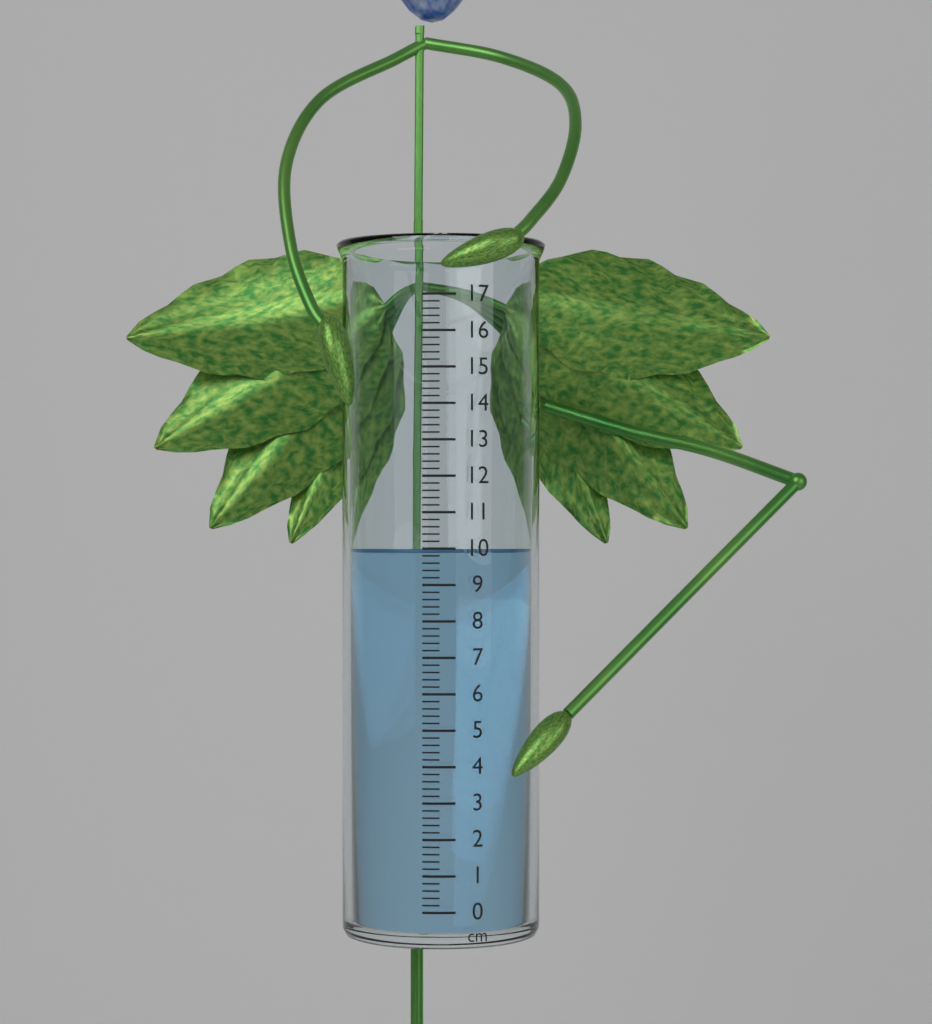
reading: 10.0 cm
